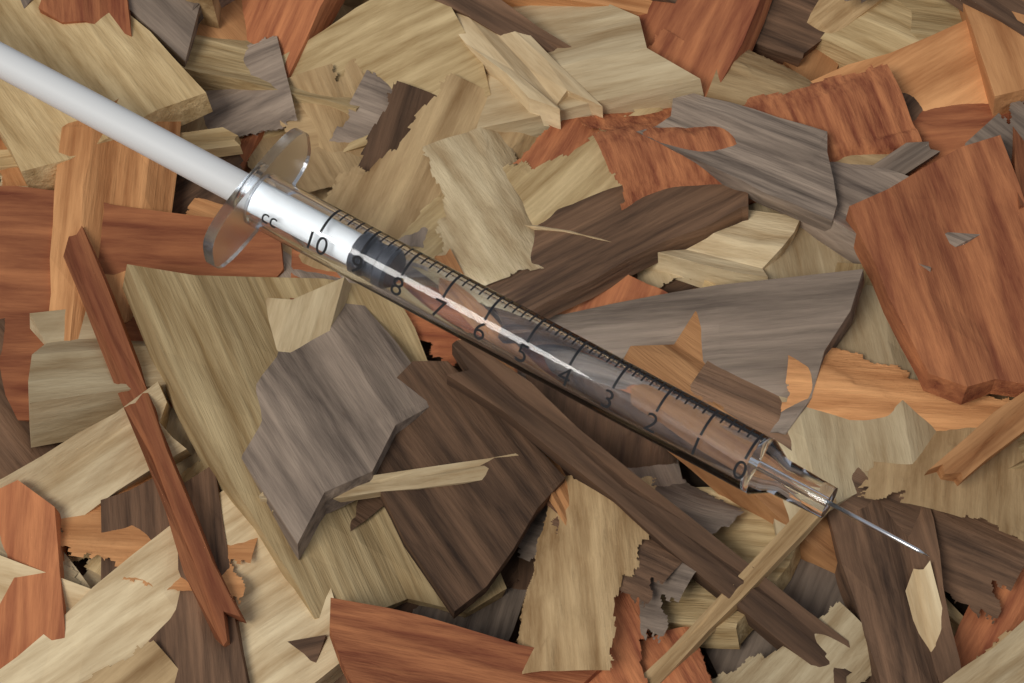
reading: 8.4 cc
